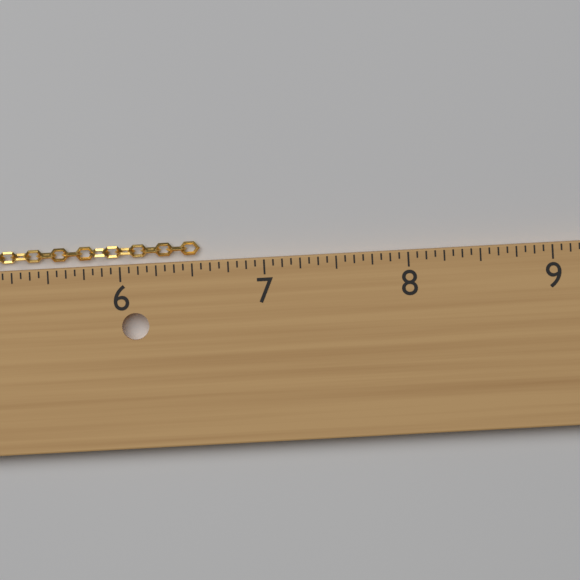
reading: 6.5625 in
